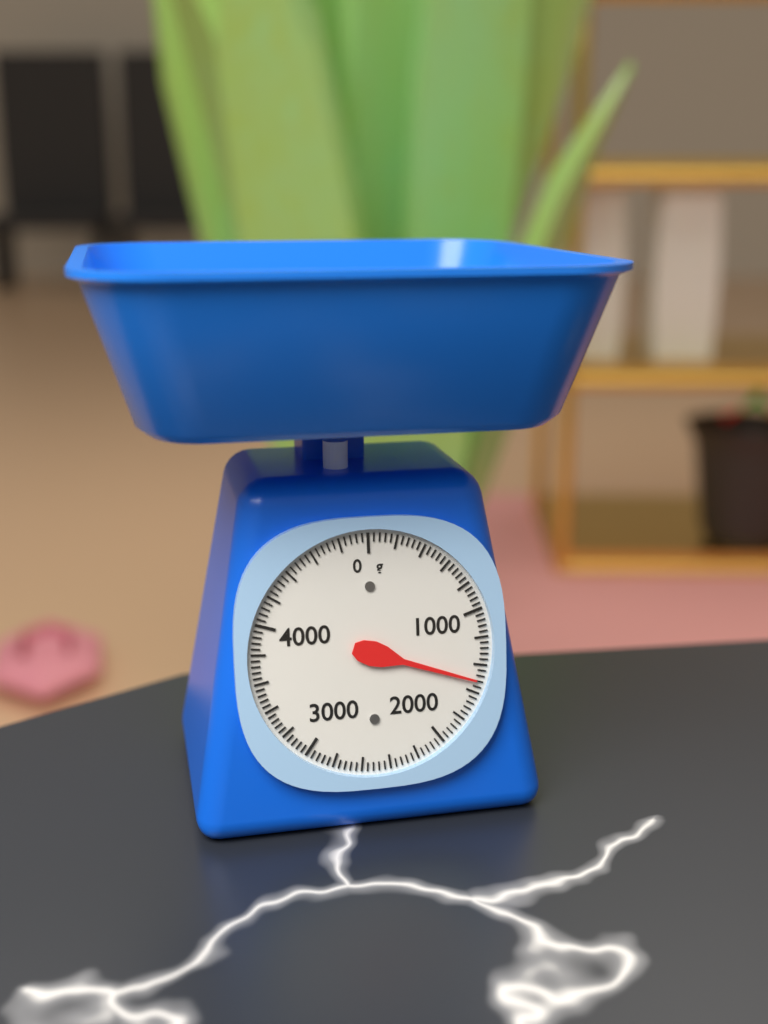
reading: 1520 g
